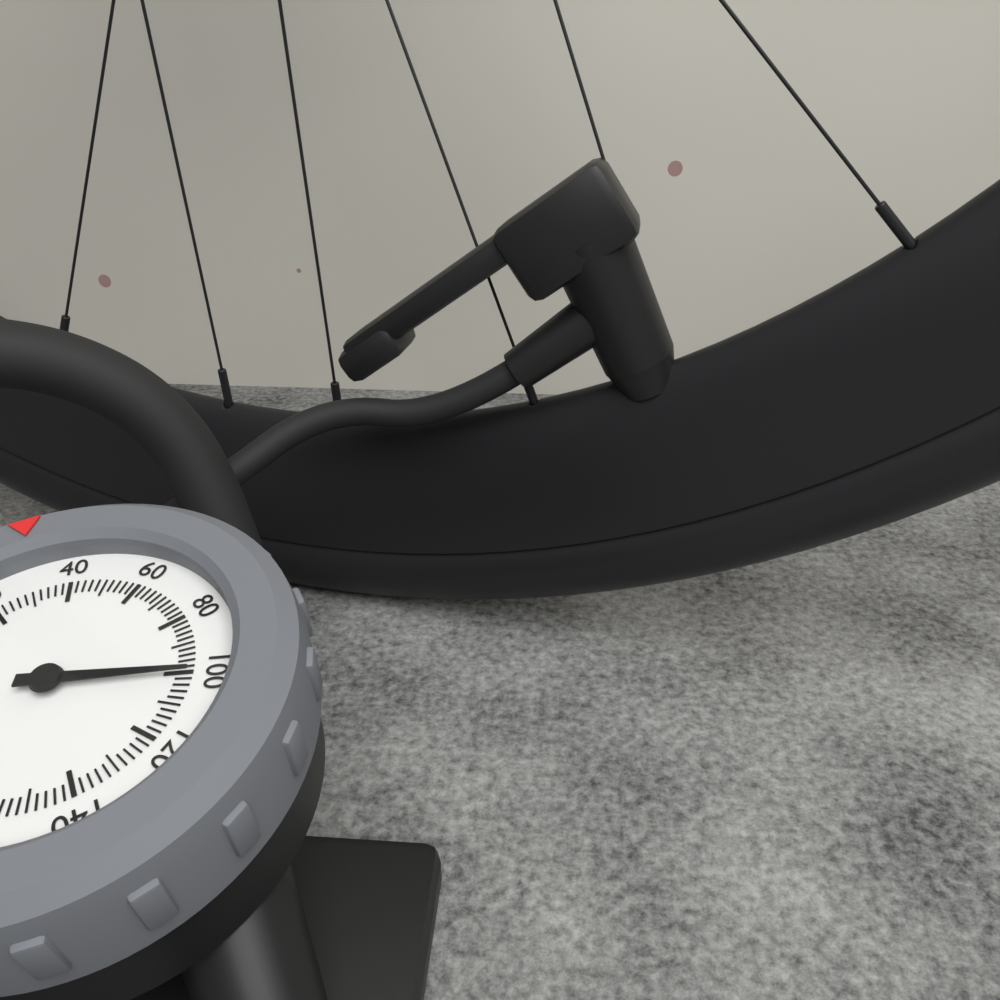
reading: 100 psi
